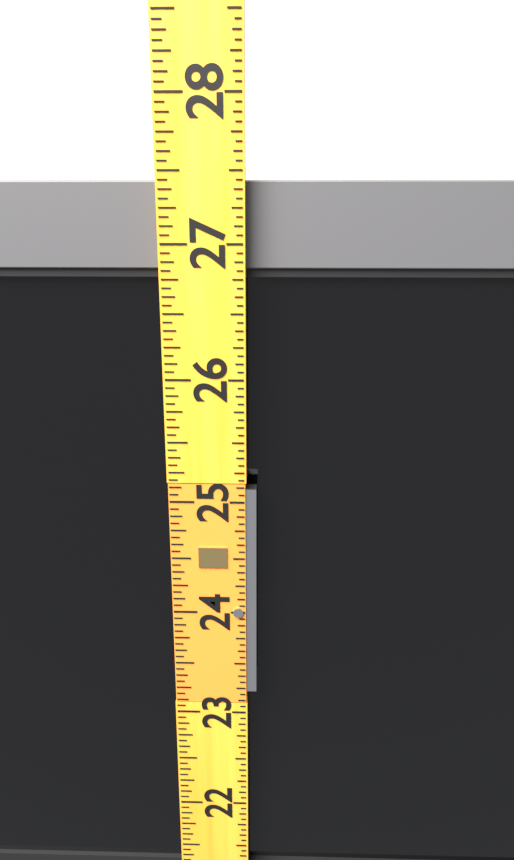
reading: 27.4375 (no unit)
